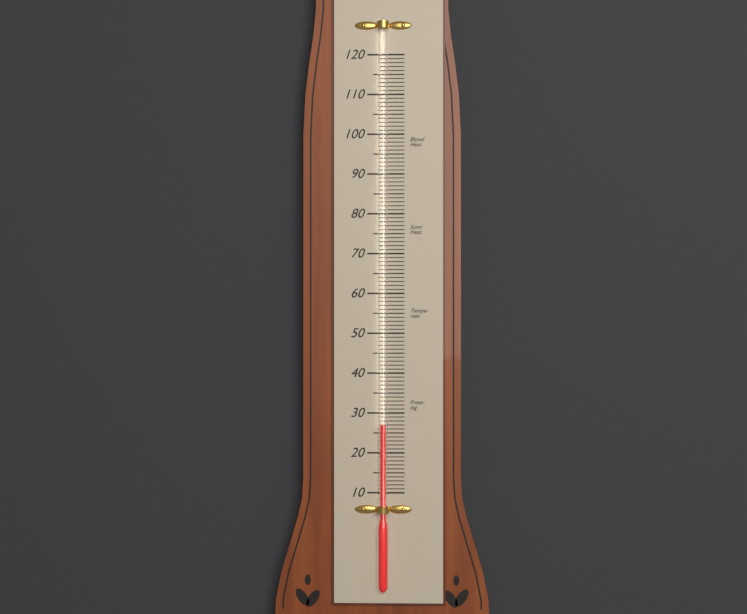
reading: 27 (no unit)
